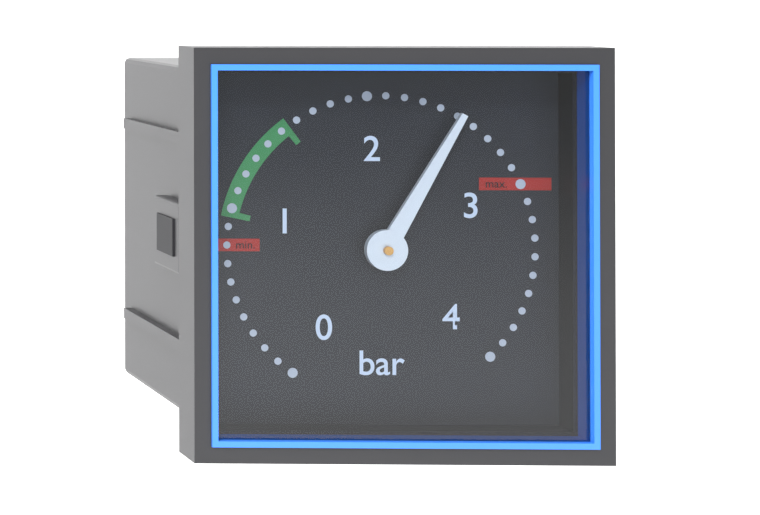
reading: 2.5 bar
